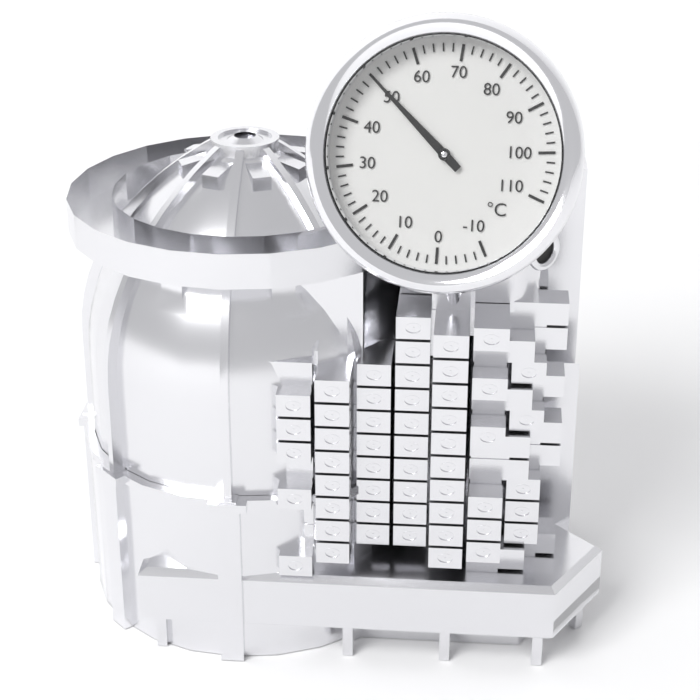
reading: 50 °C
